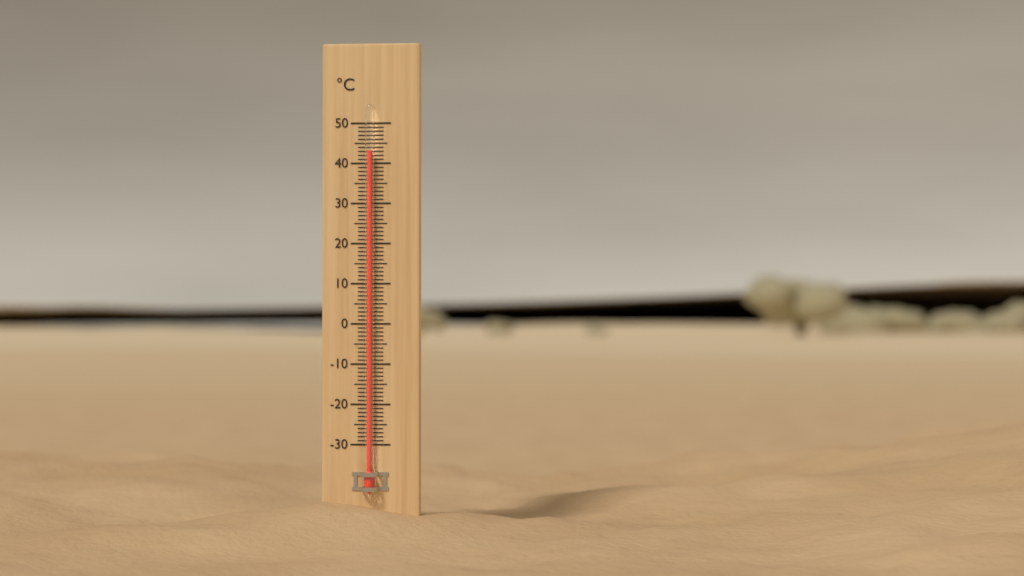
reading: 43 °C
